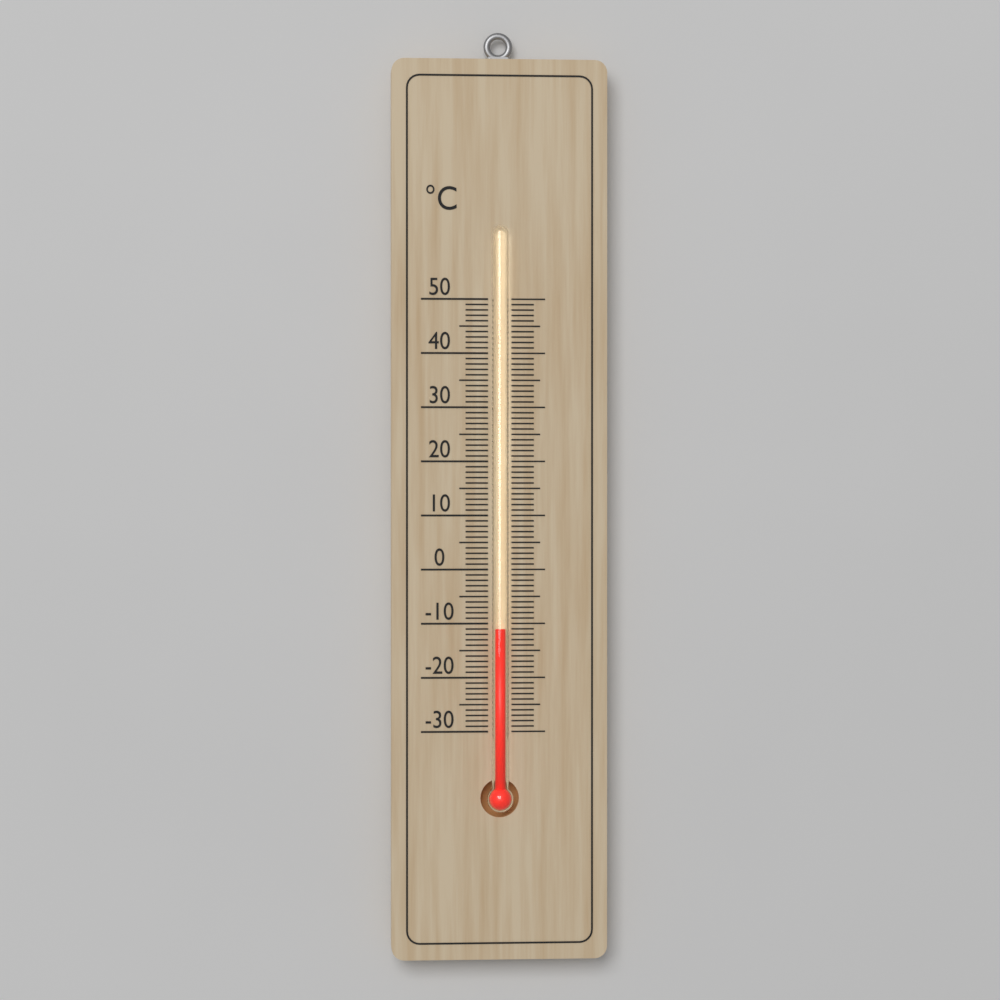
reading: -11 °C
